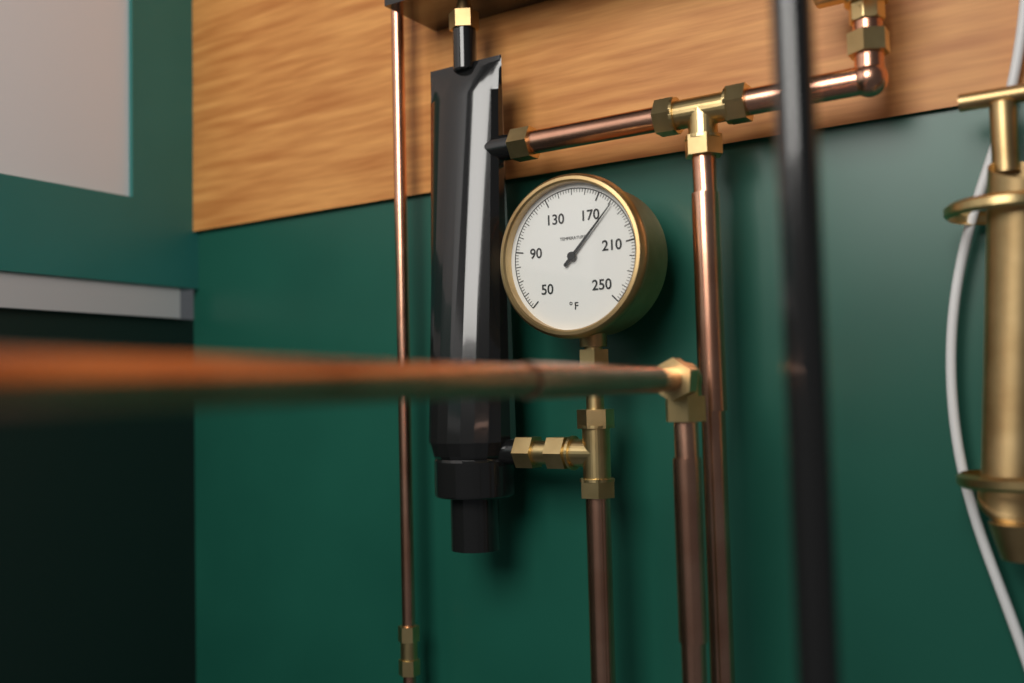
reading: 182 °F
